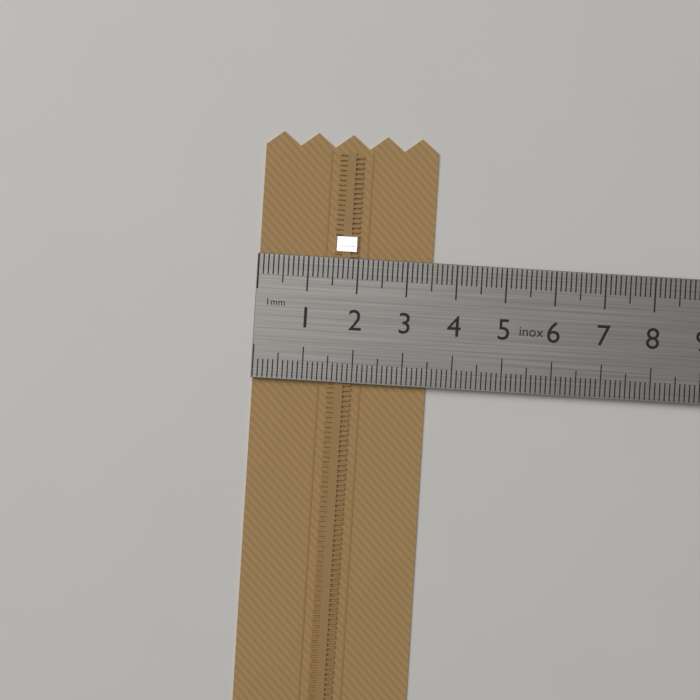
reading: 3.5 cm
